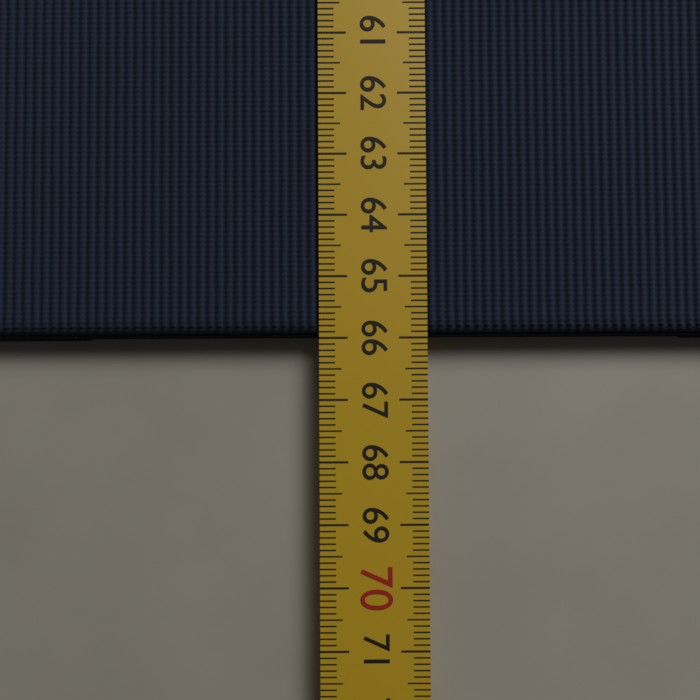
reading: 66.0 cm
